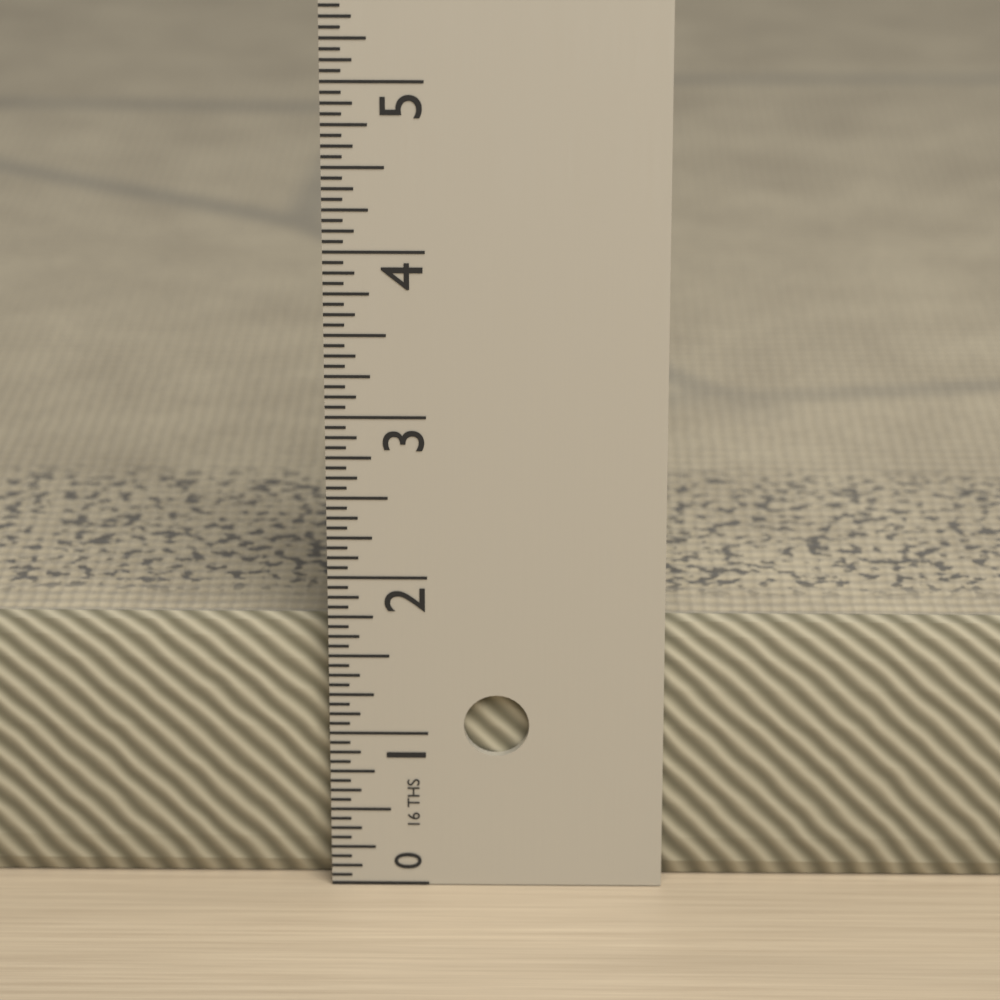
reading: 1.6875 in
